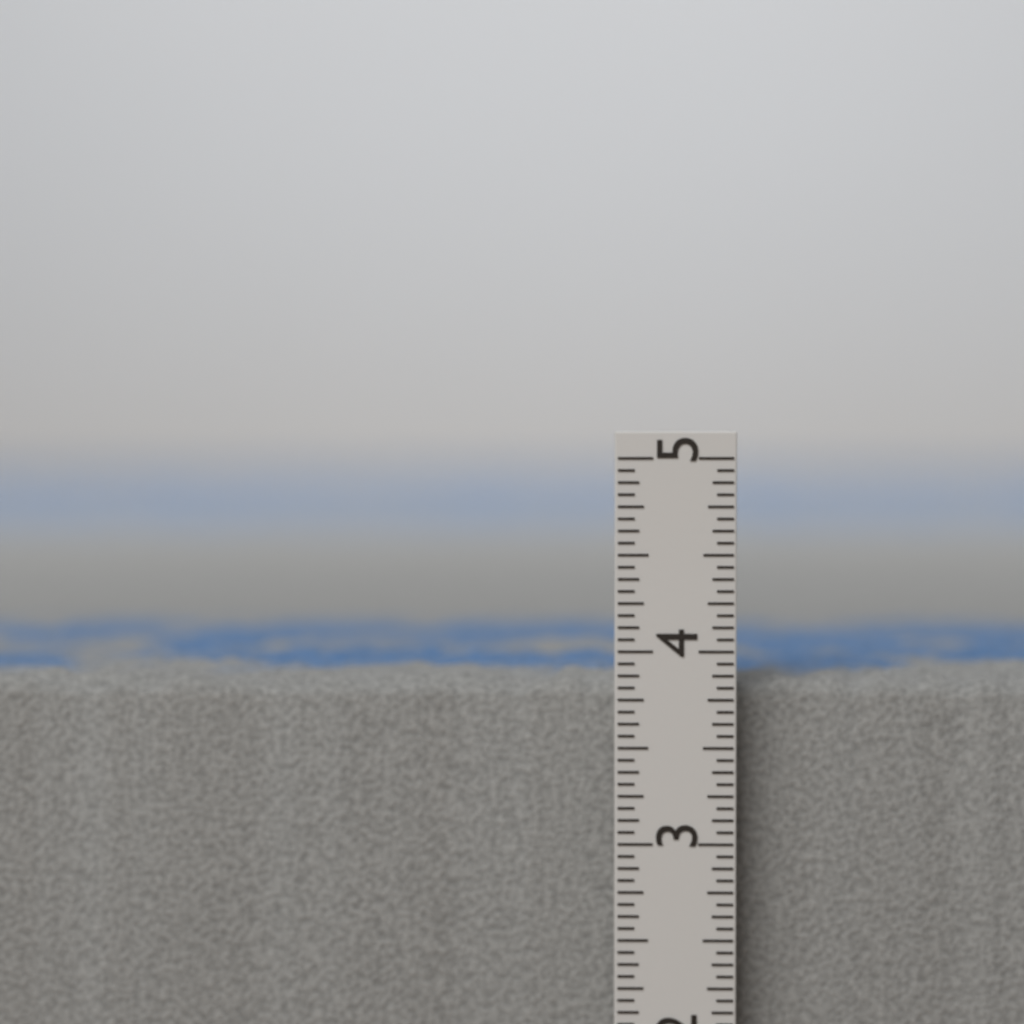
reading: 3.8750 in
